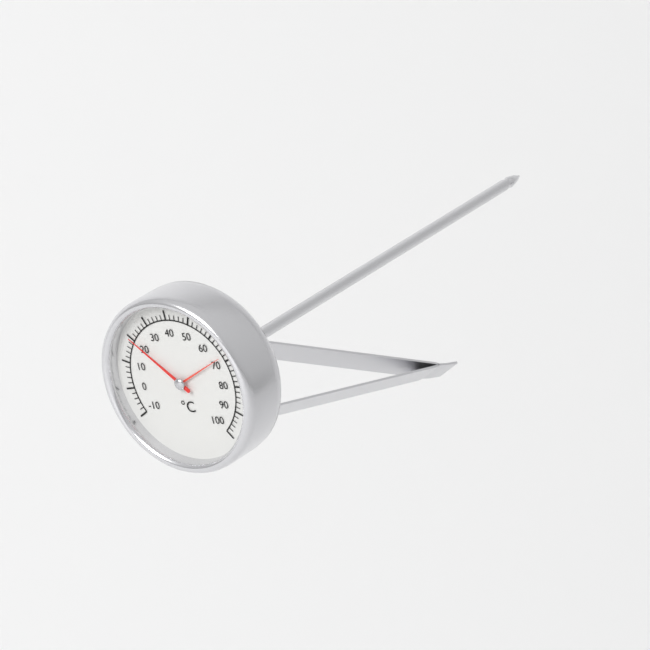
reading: 20 °C
